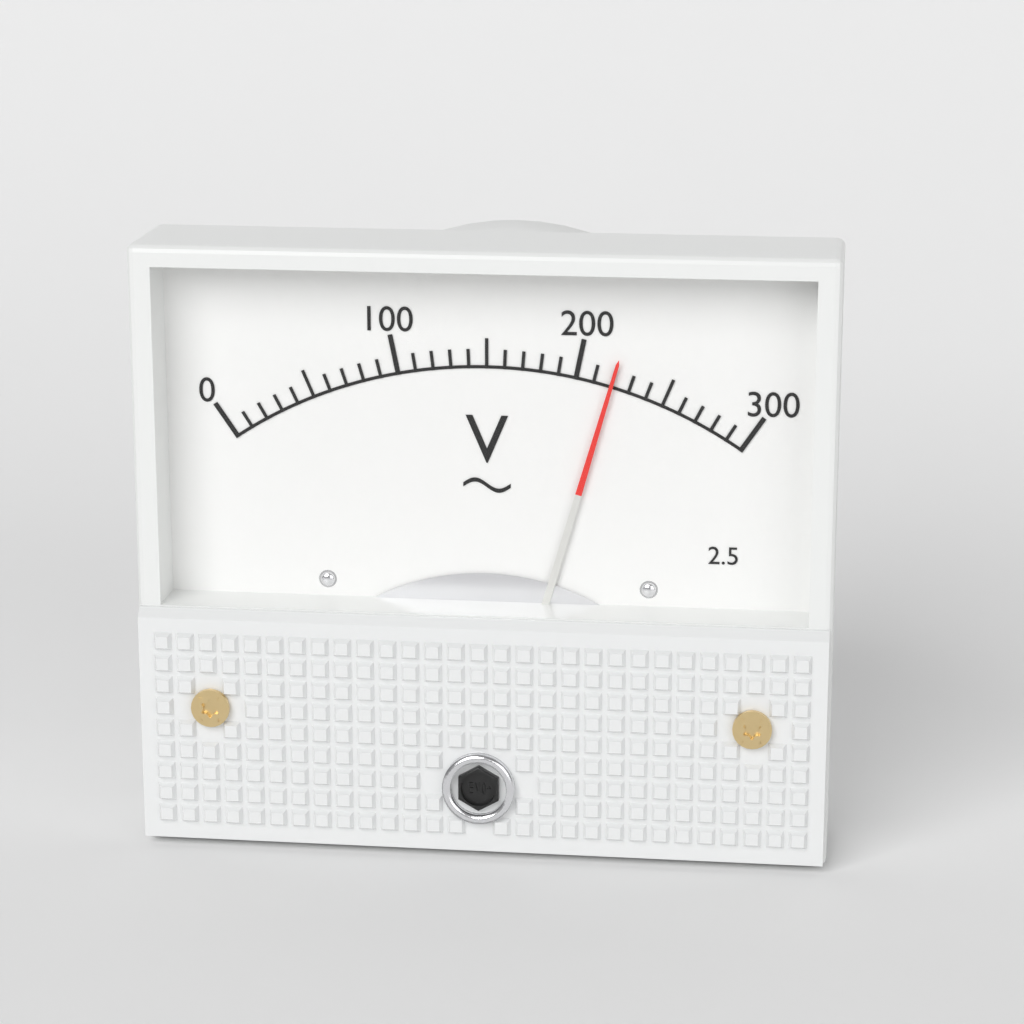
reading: 220 V
